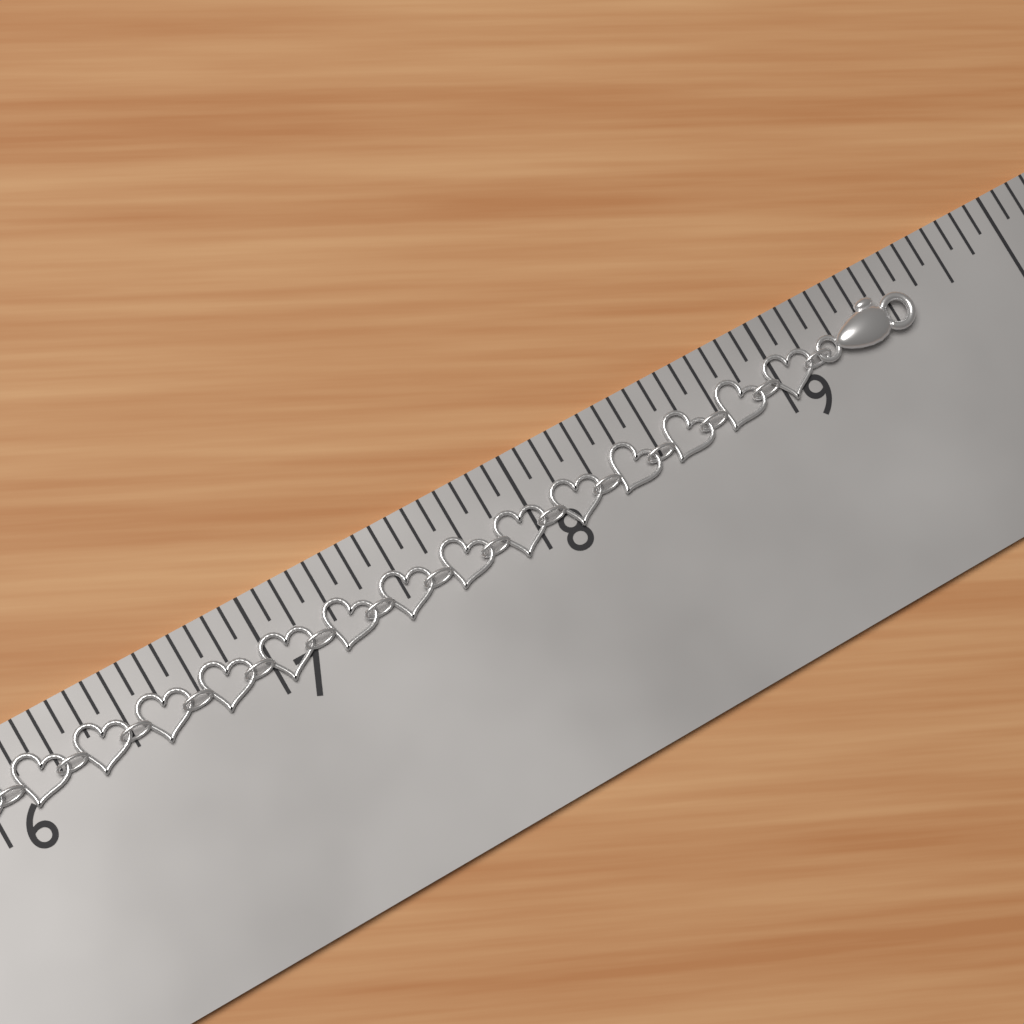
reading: 9.5625 in
